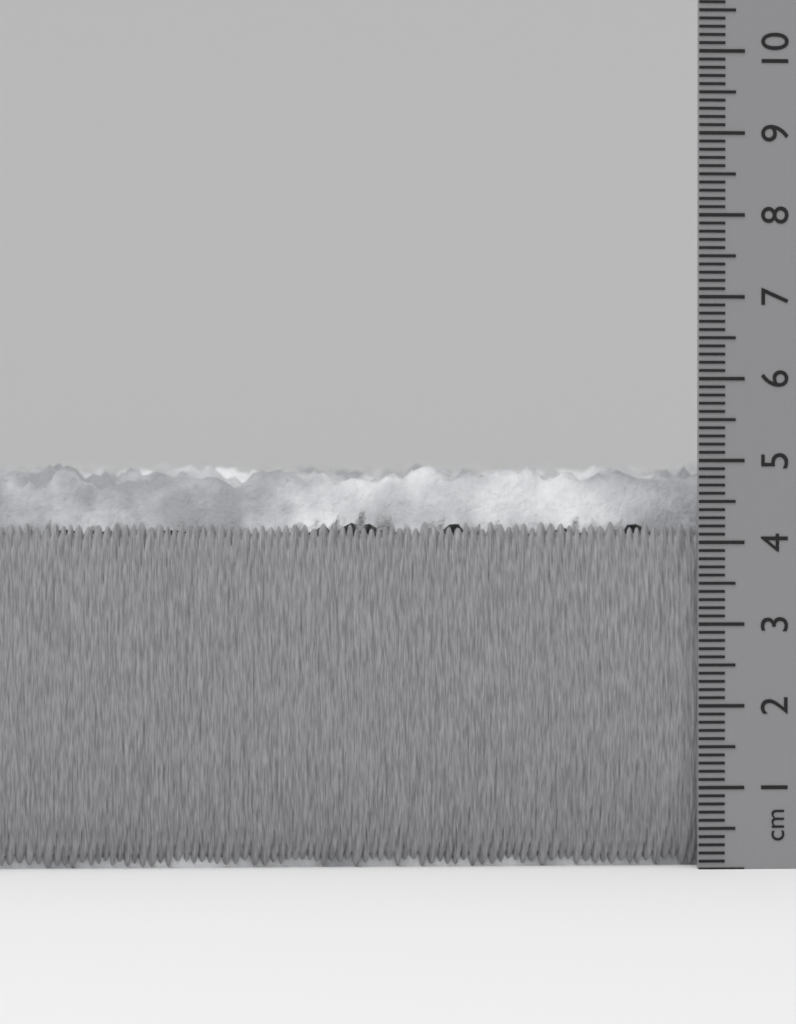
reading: 5.0 cm
